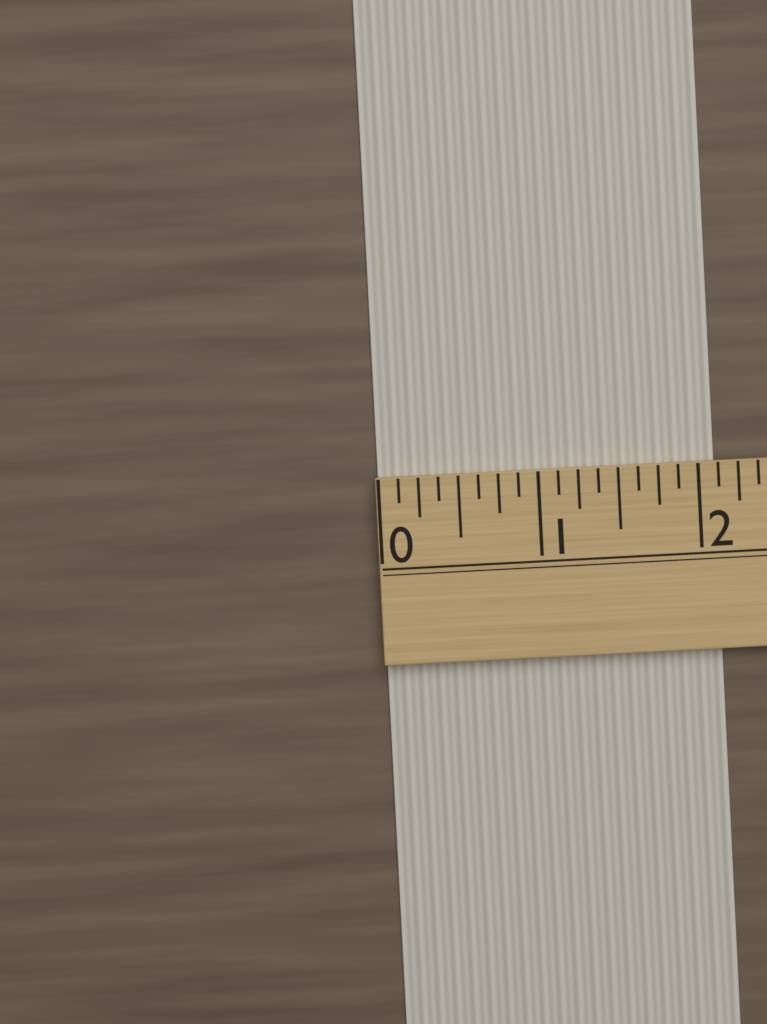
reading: 2.125 (no unit)
